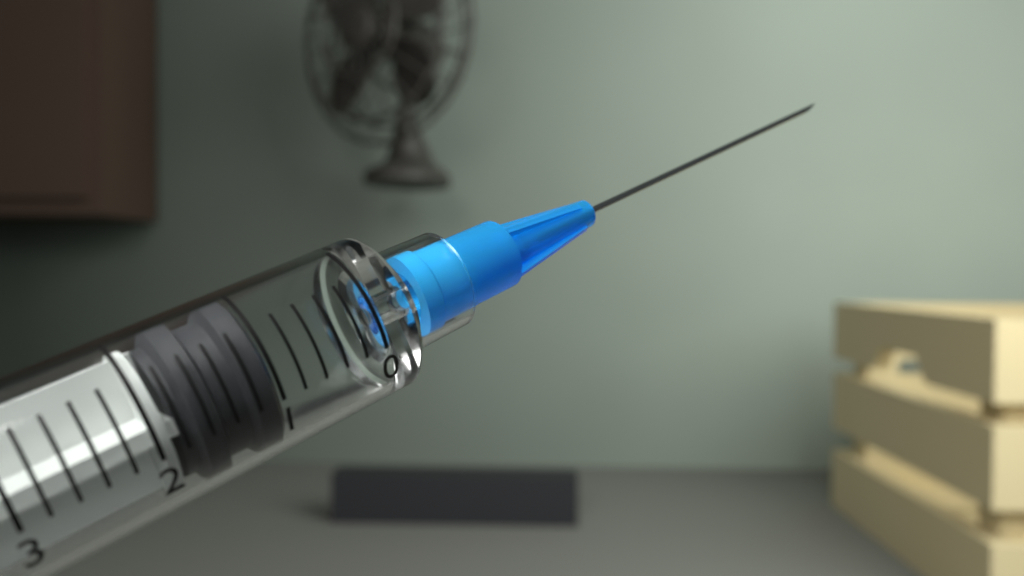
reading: 1.0 ml
